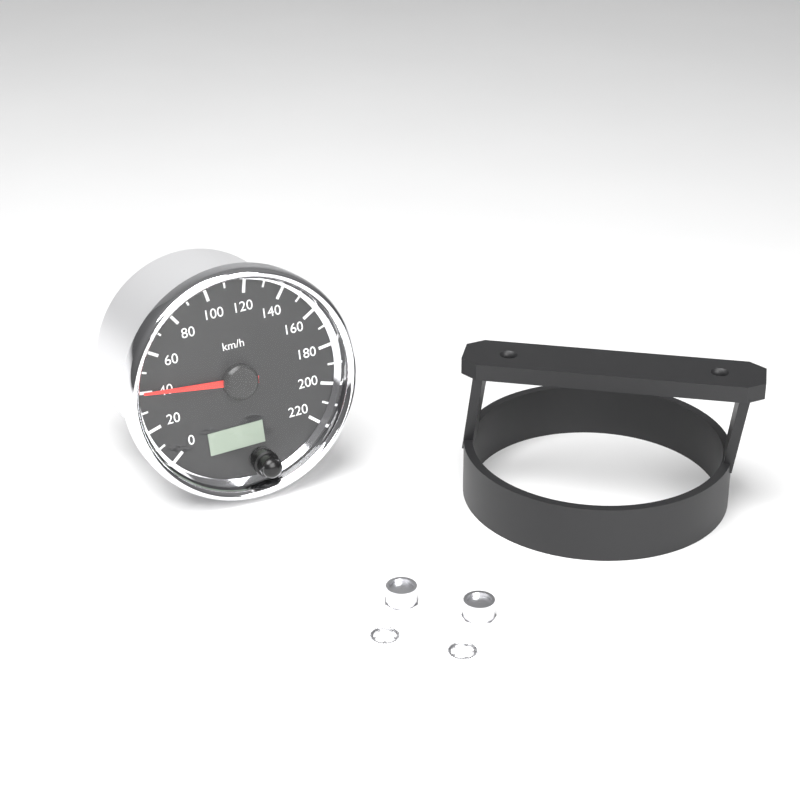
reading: 40 km/h
